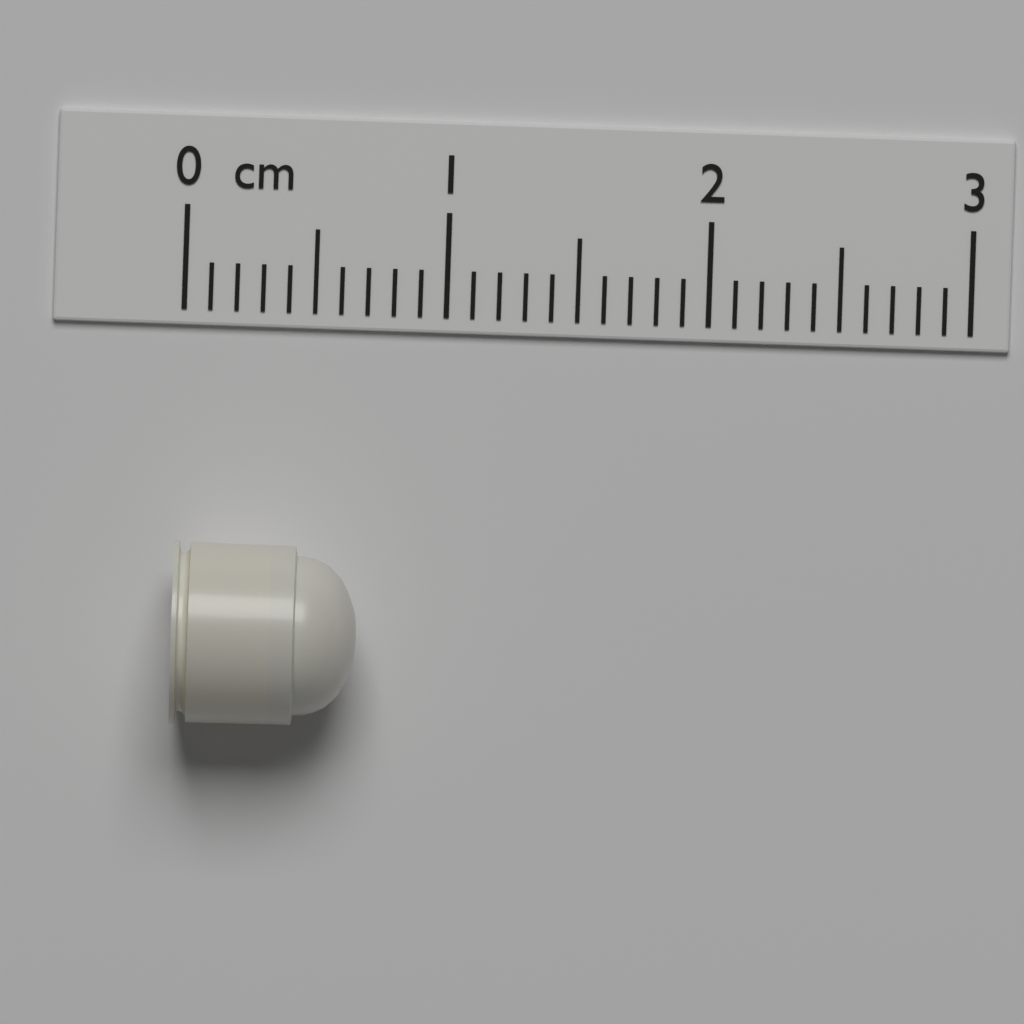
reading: 0.7 cm
